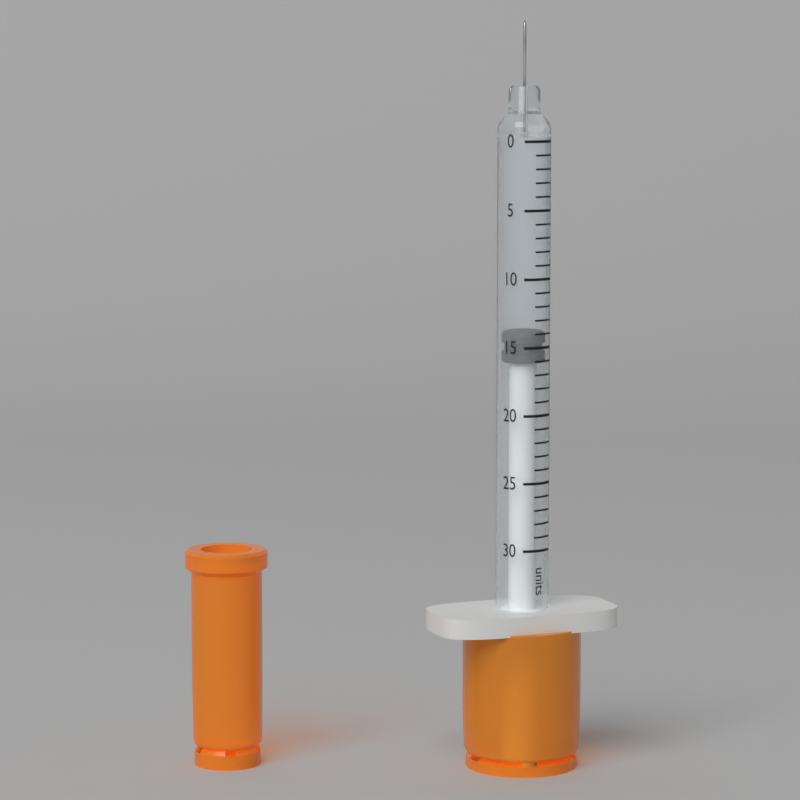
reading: 14 units
